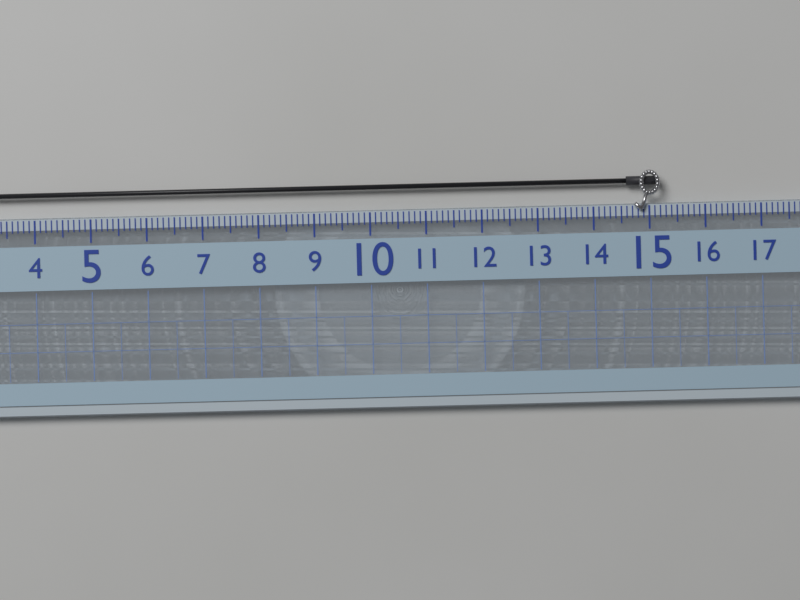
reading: 15.2 (no unit)
